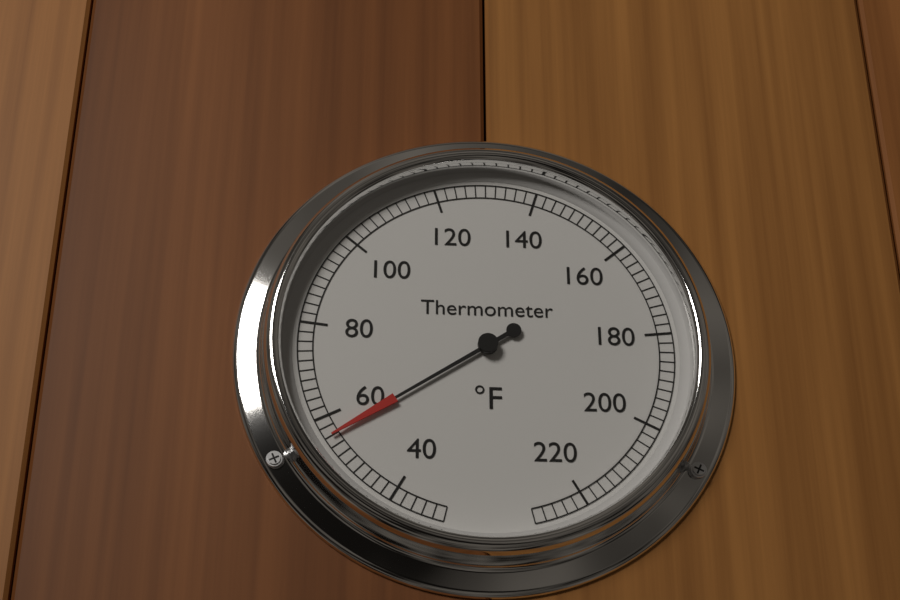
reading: 56 °F
